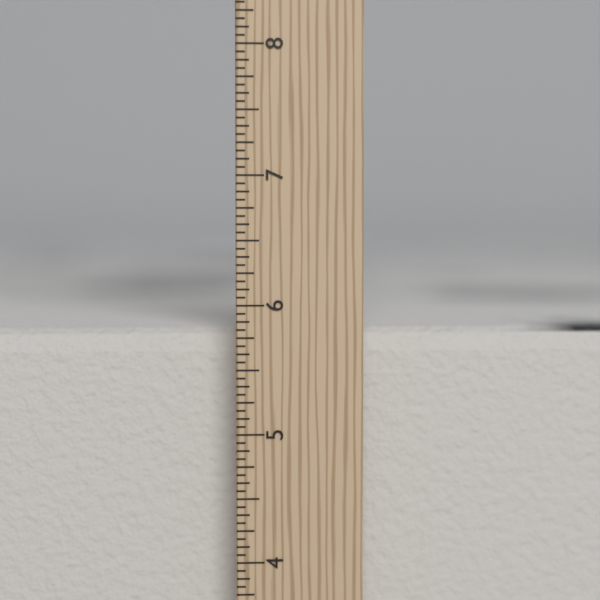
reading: 5.8125 in
